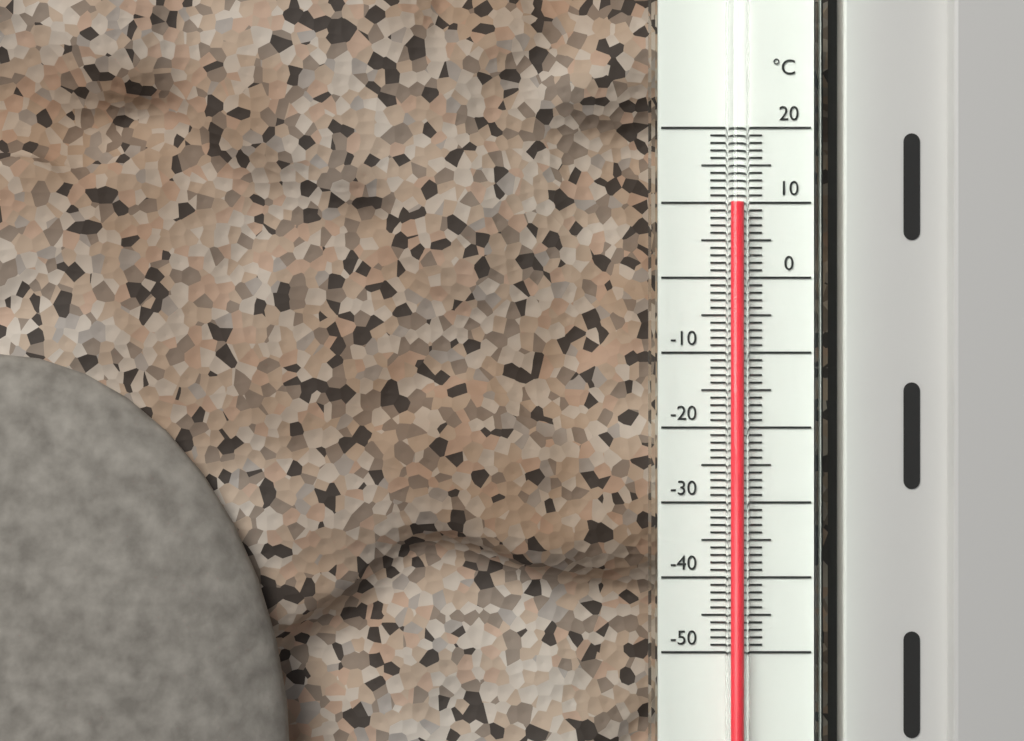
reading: 10 °C
